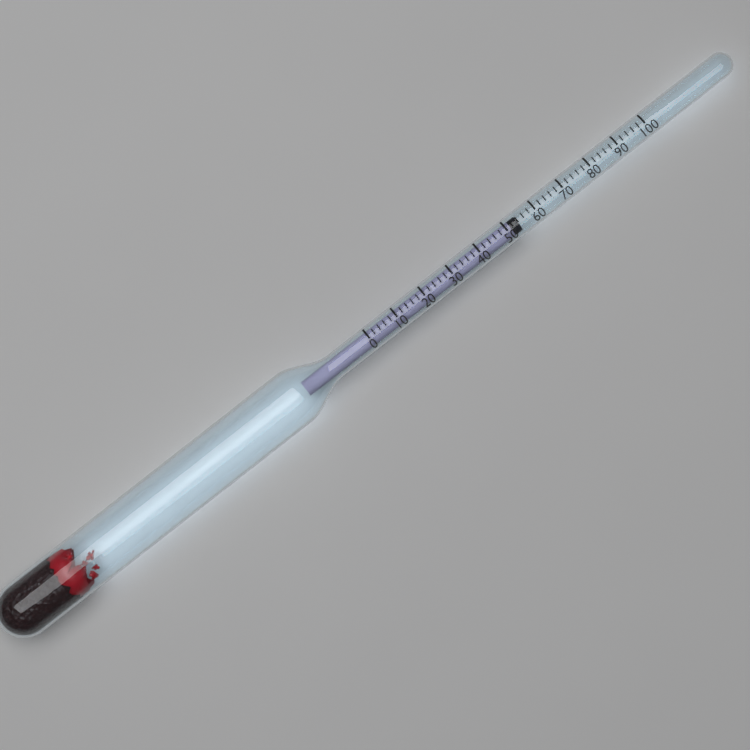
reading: 54 (no unit)
